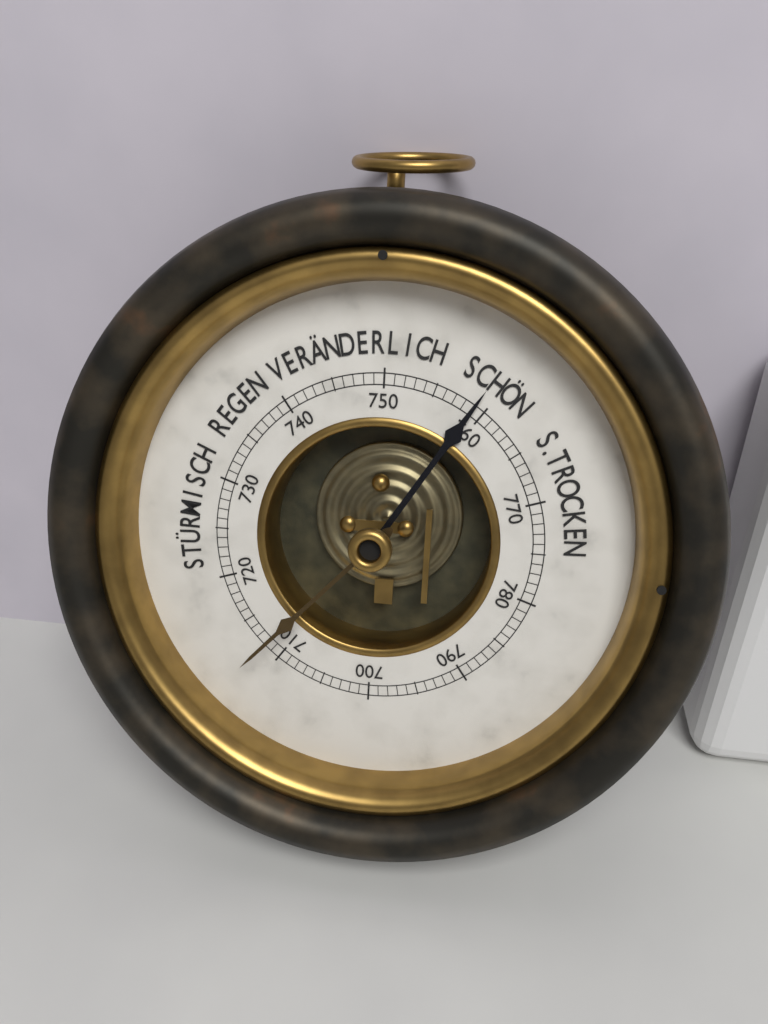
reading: 759 mmHg
